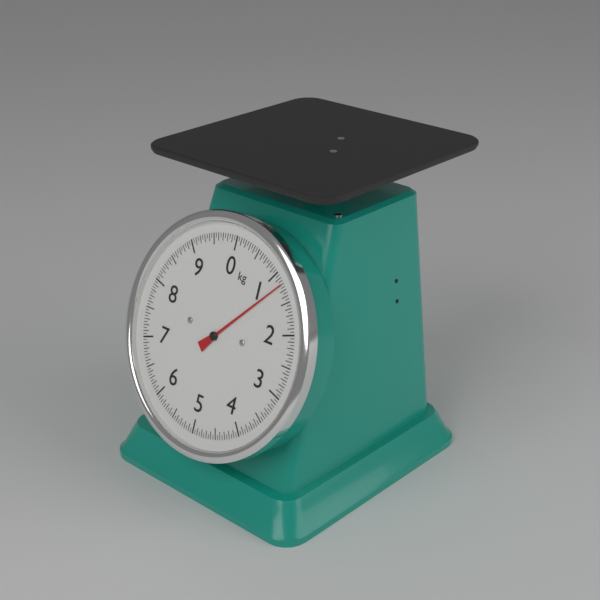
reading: 1.20 kg
